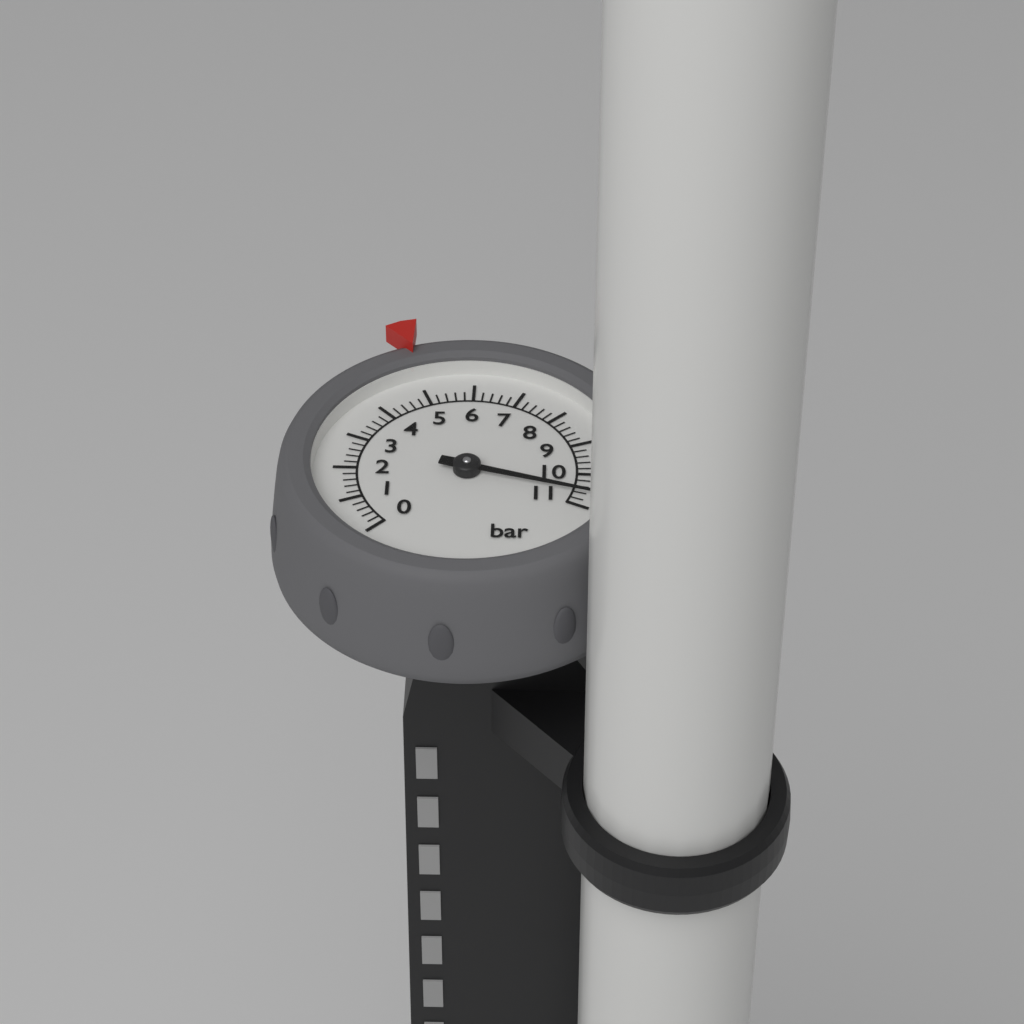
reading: 10.6 bar
